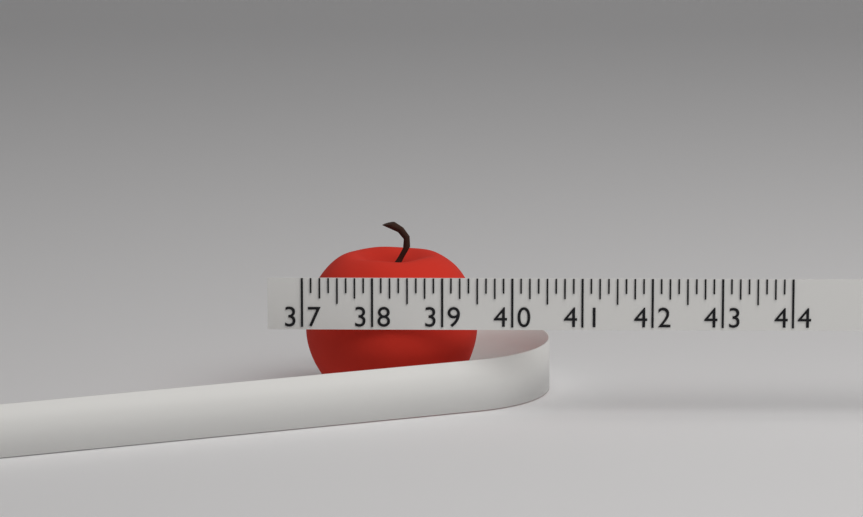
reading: 39.500 (no unit)
